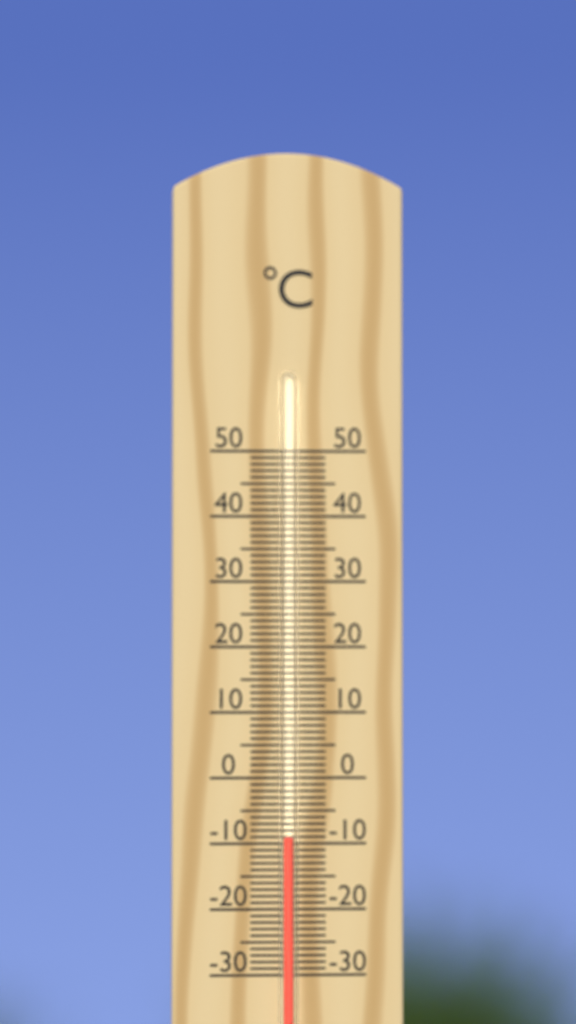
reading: -9 °C
